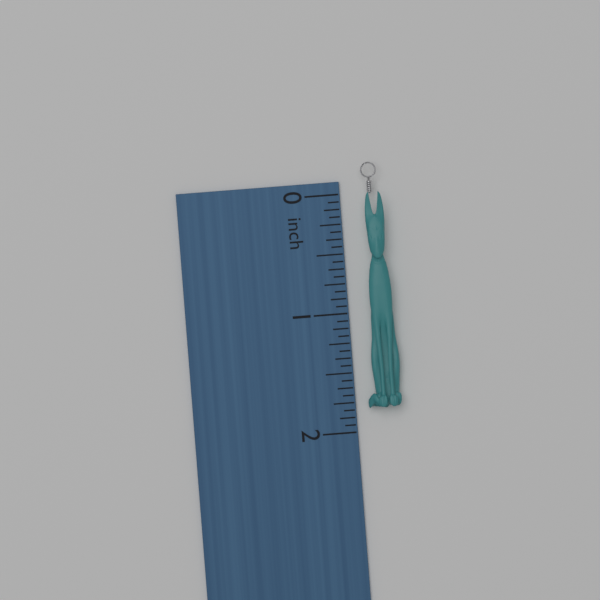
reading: 1.8125 inch
